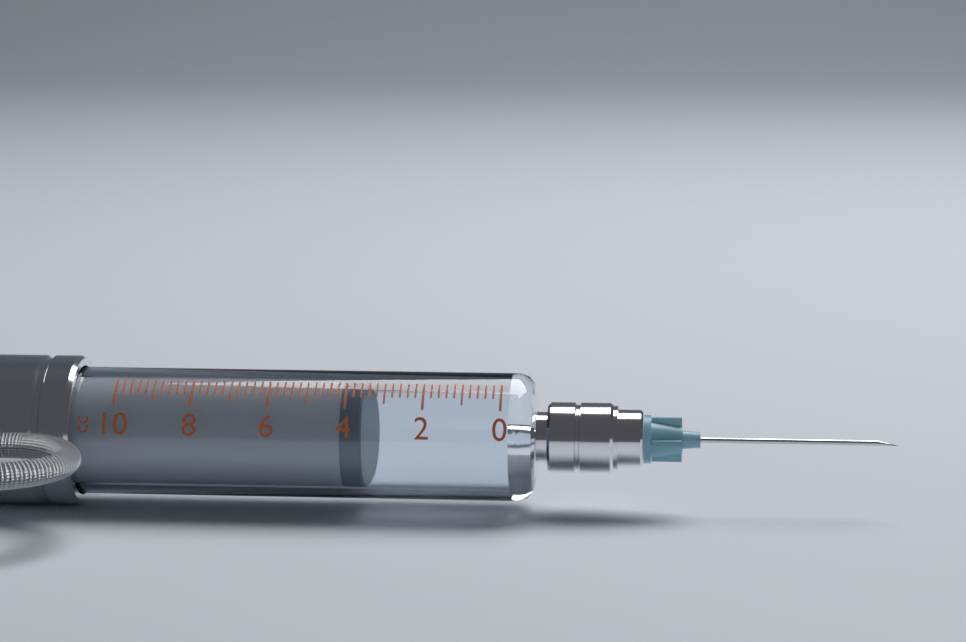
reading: 3.6 cc
